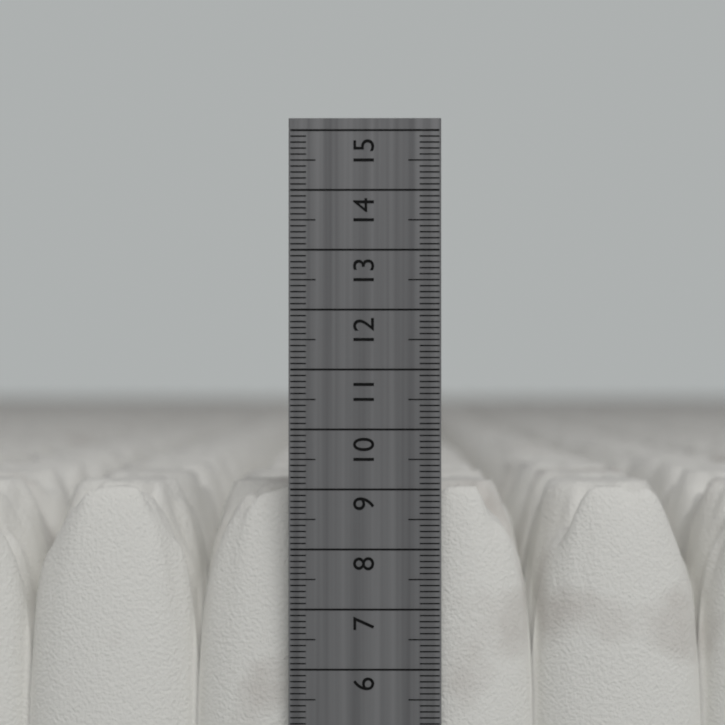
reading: 9.0 cm
